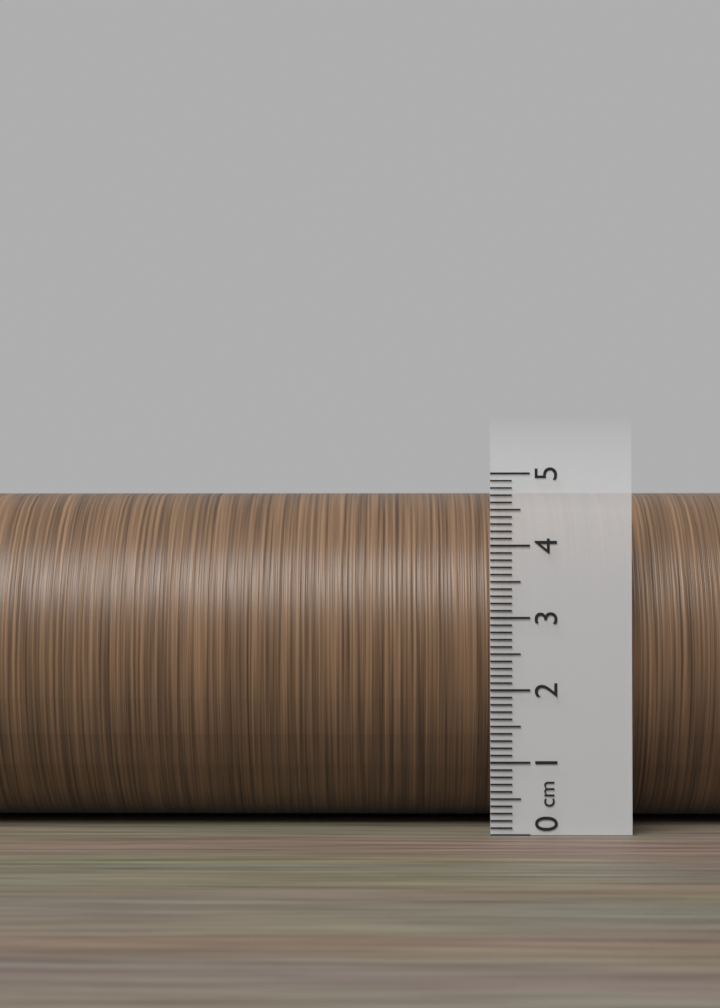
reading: 4.8 cm
